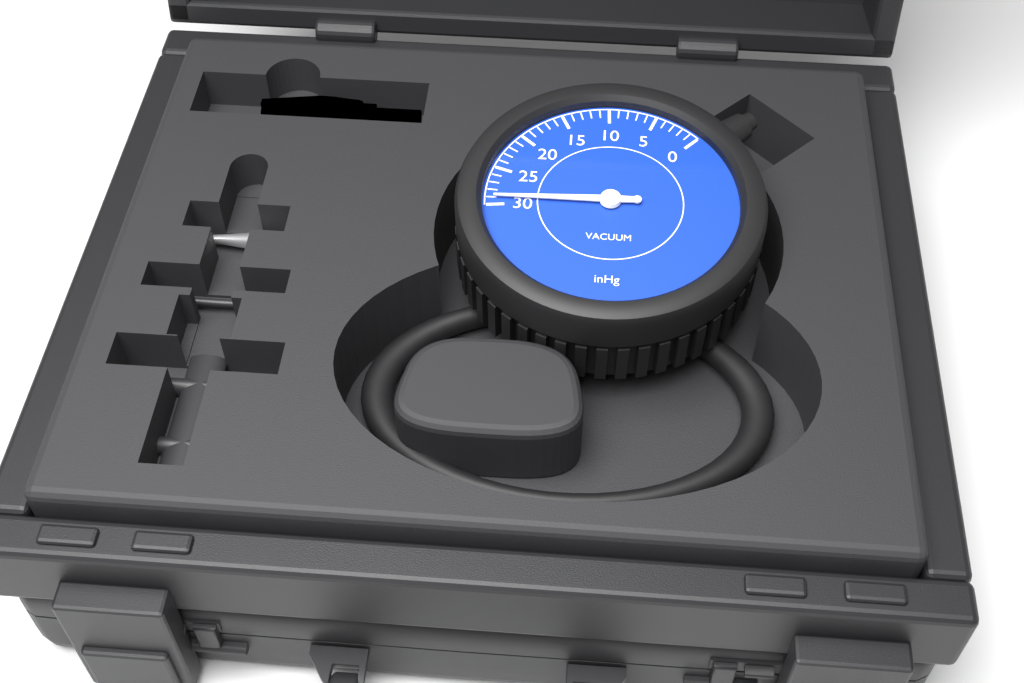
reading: 29 inHg
